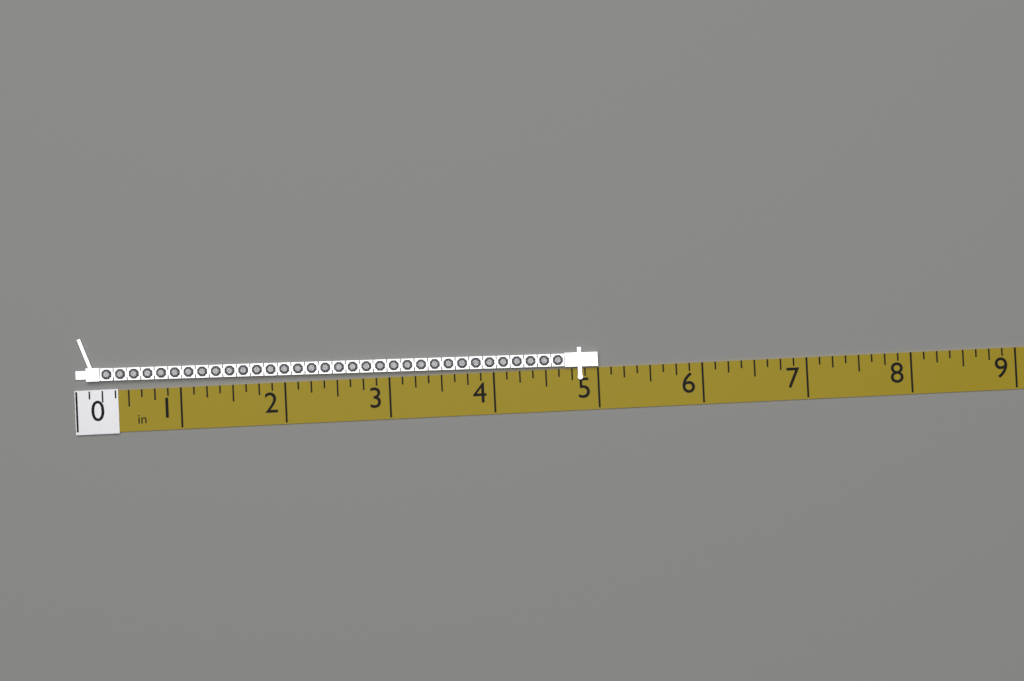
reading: 5.000 in
